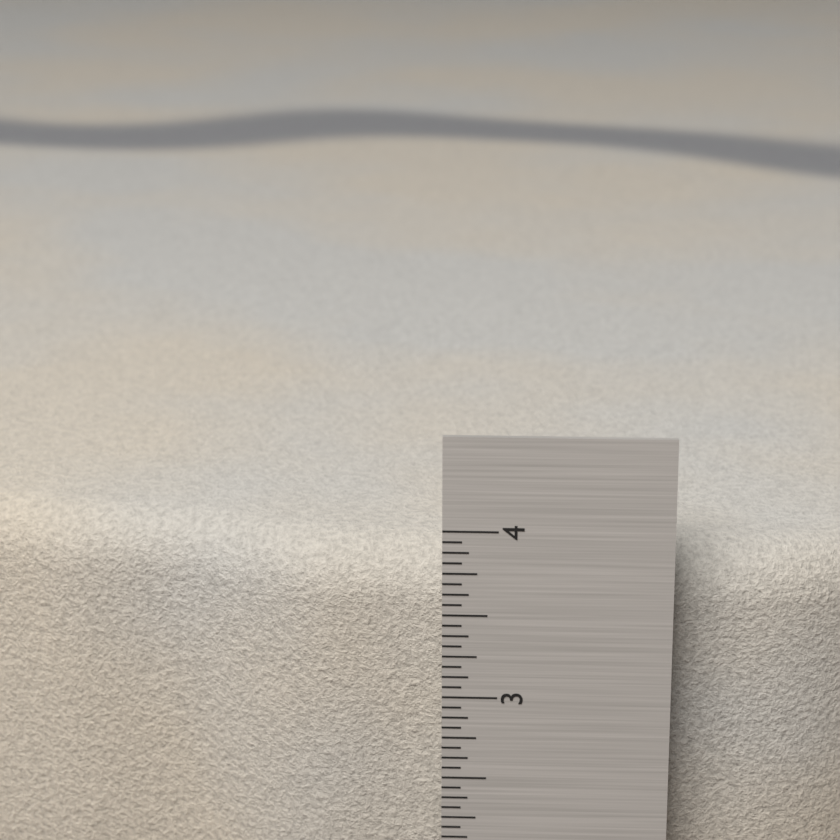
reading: 3.8125 in
